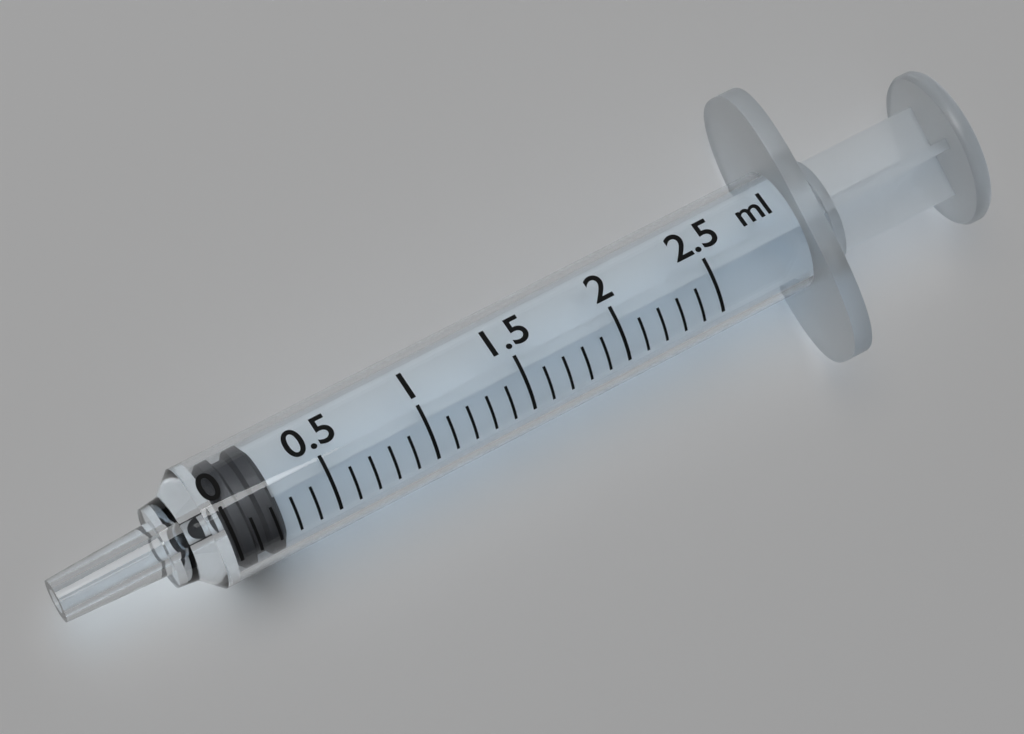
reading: 0.0 ml
